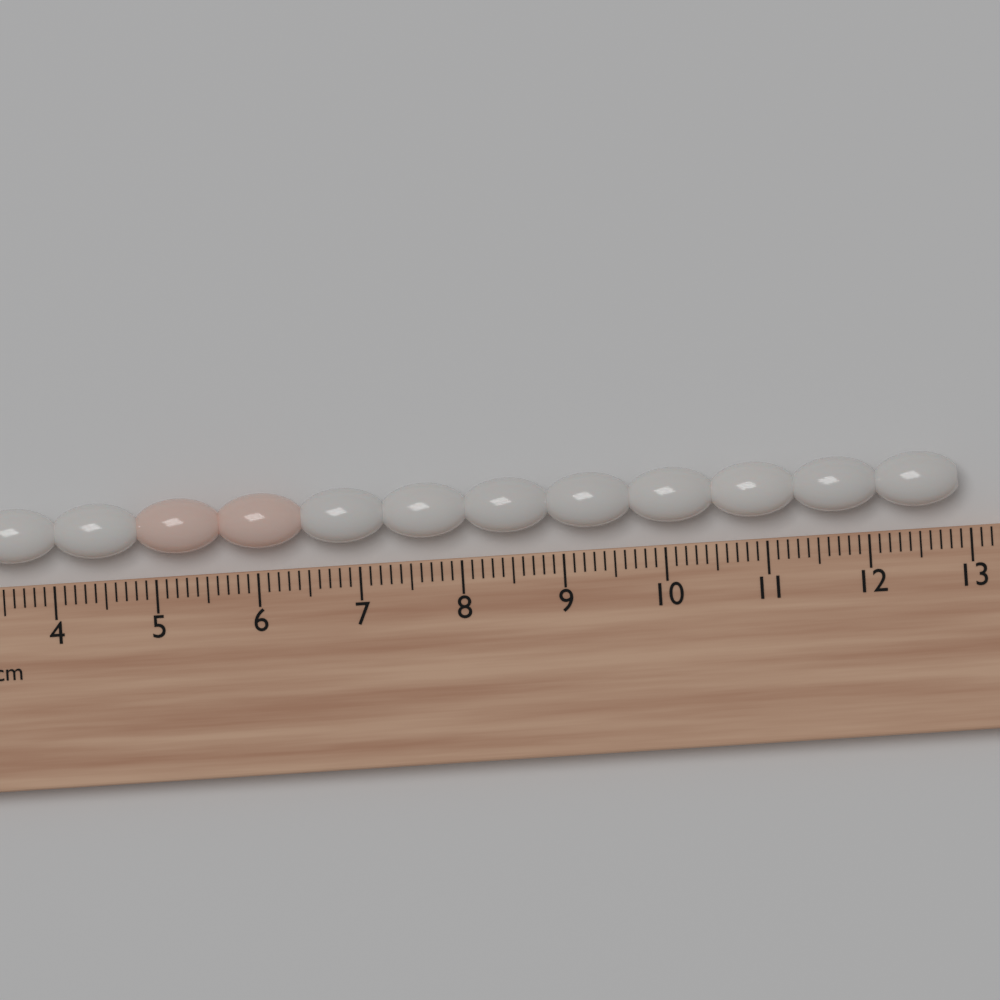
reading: 12.9 cm
